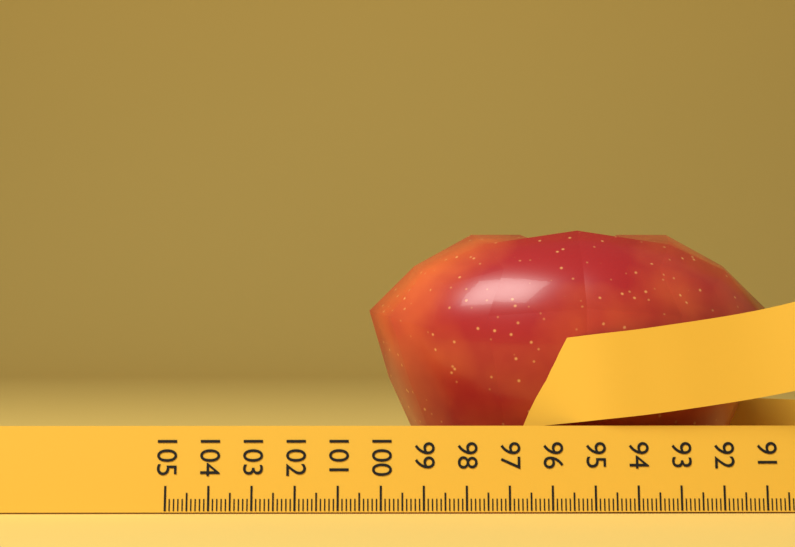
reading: 100.3 (no unit)
